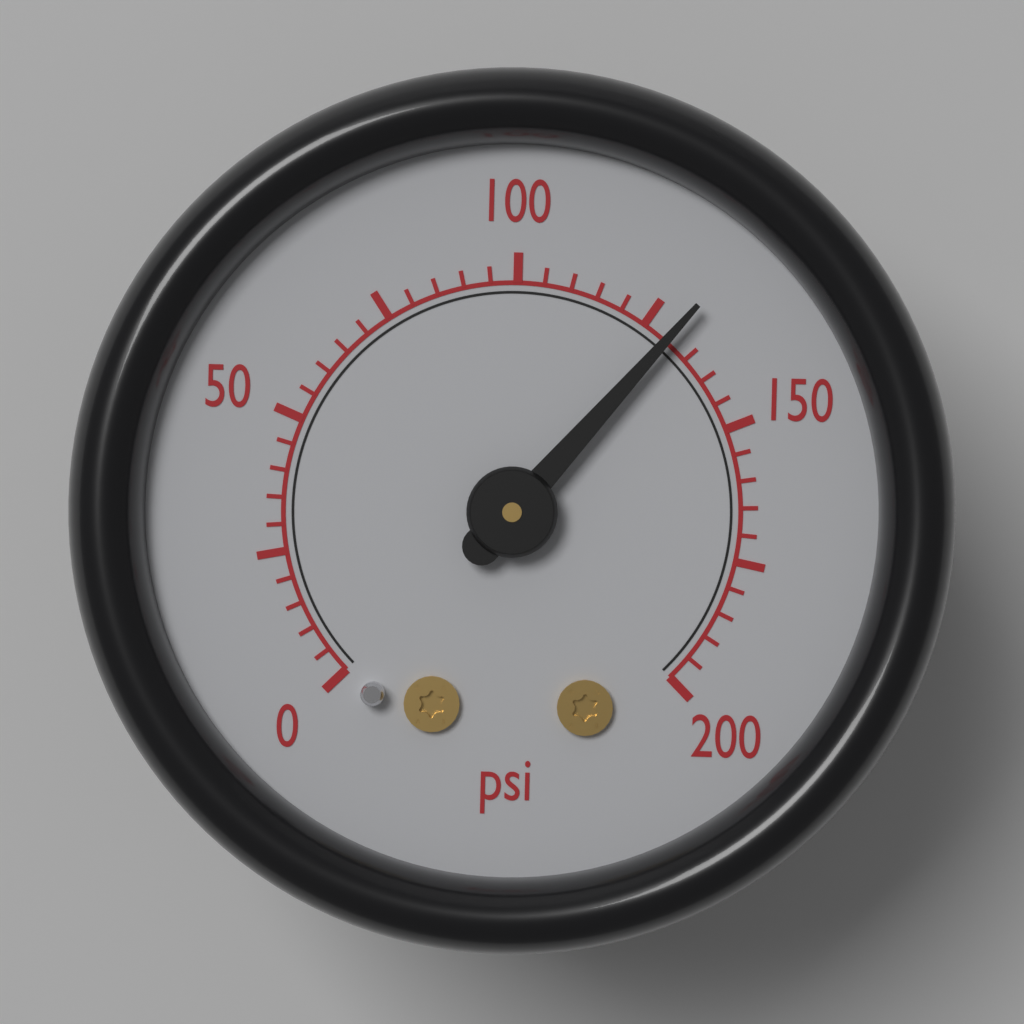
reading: 130 psi
